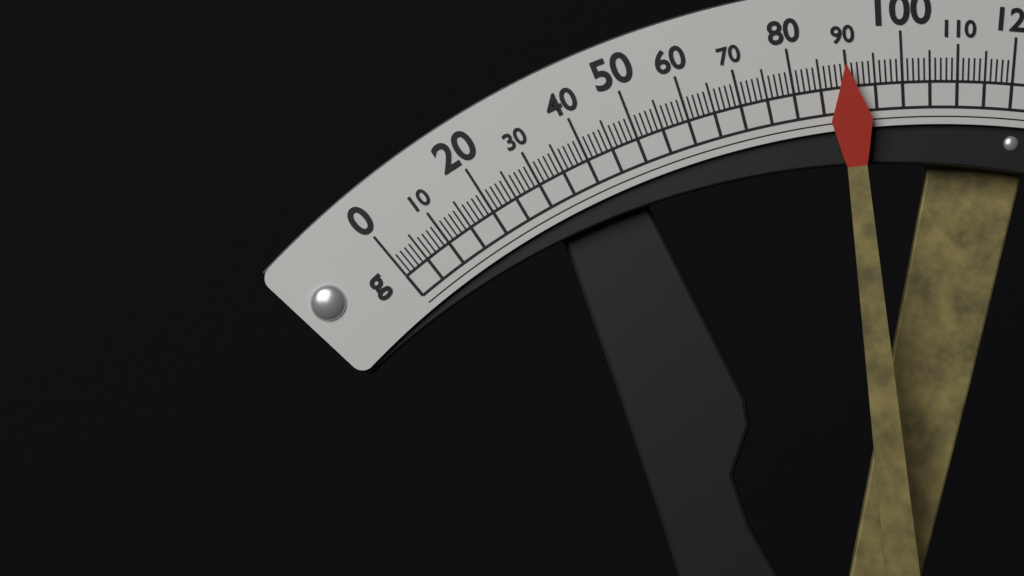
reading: 90 g
